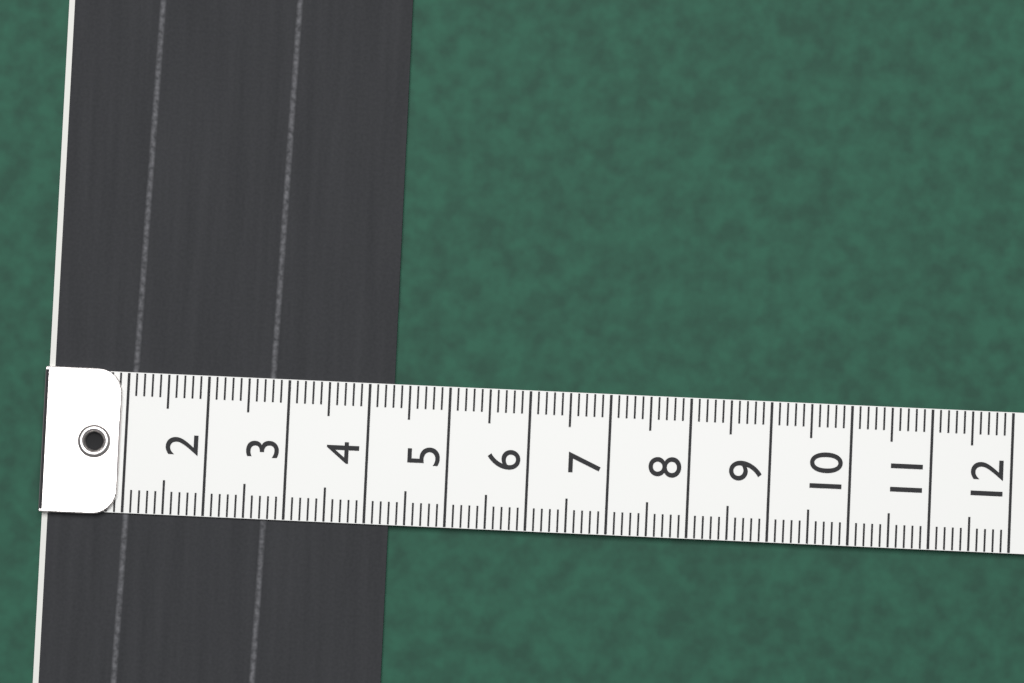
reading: 4.3 (no unit)
